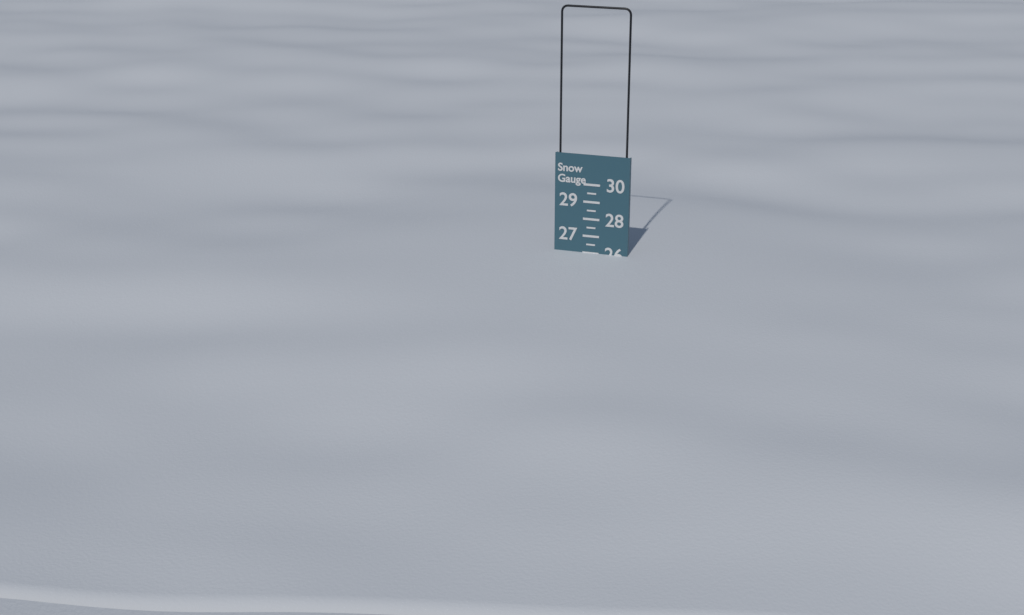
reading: 26.0 (no unit)
